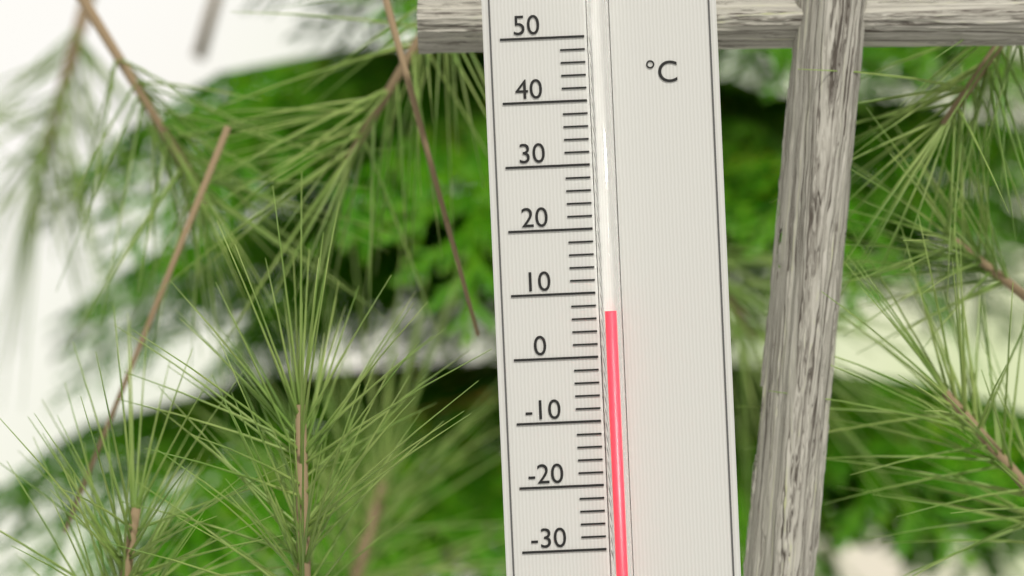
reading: 7 °C
